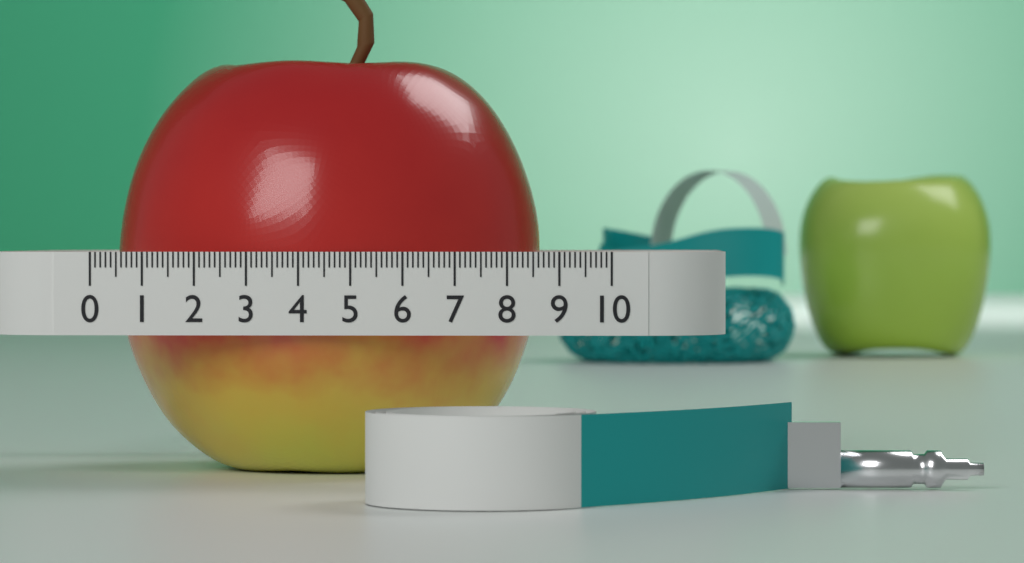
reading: 8.5 (no unit)
